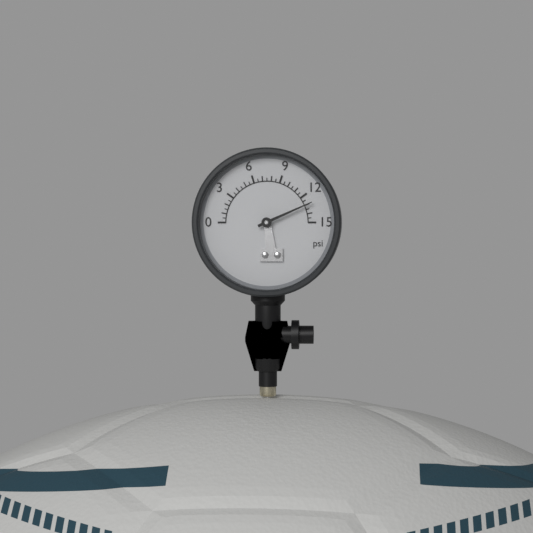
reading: 13.0 psi
